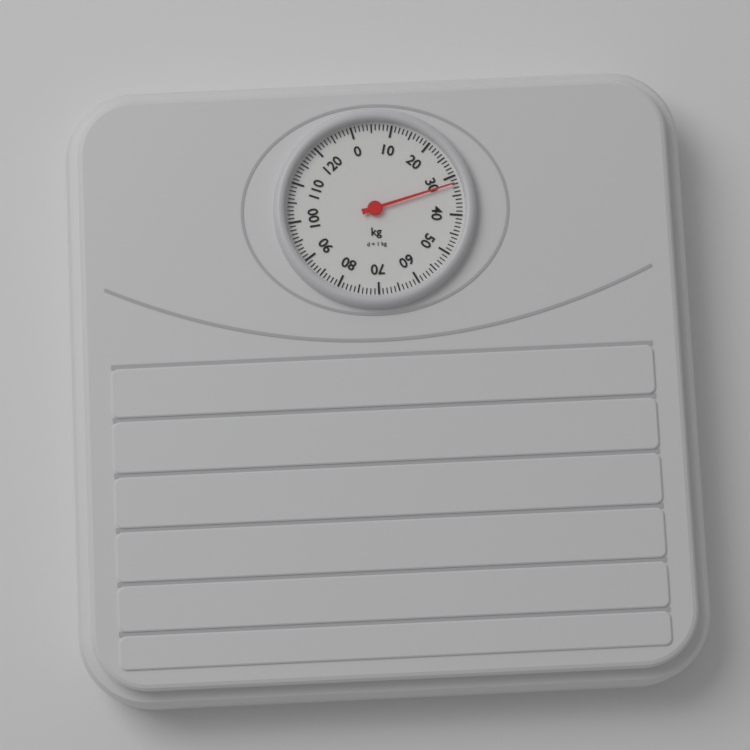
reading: 32 kg
